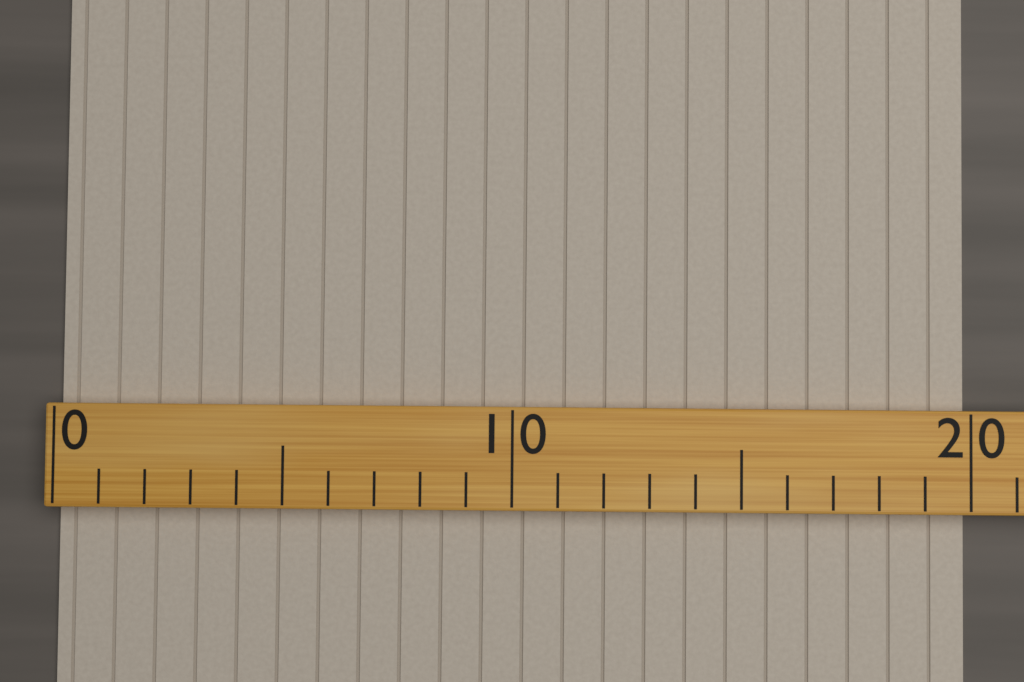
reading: 20 (no unit)
